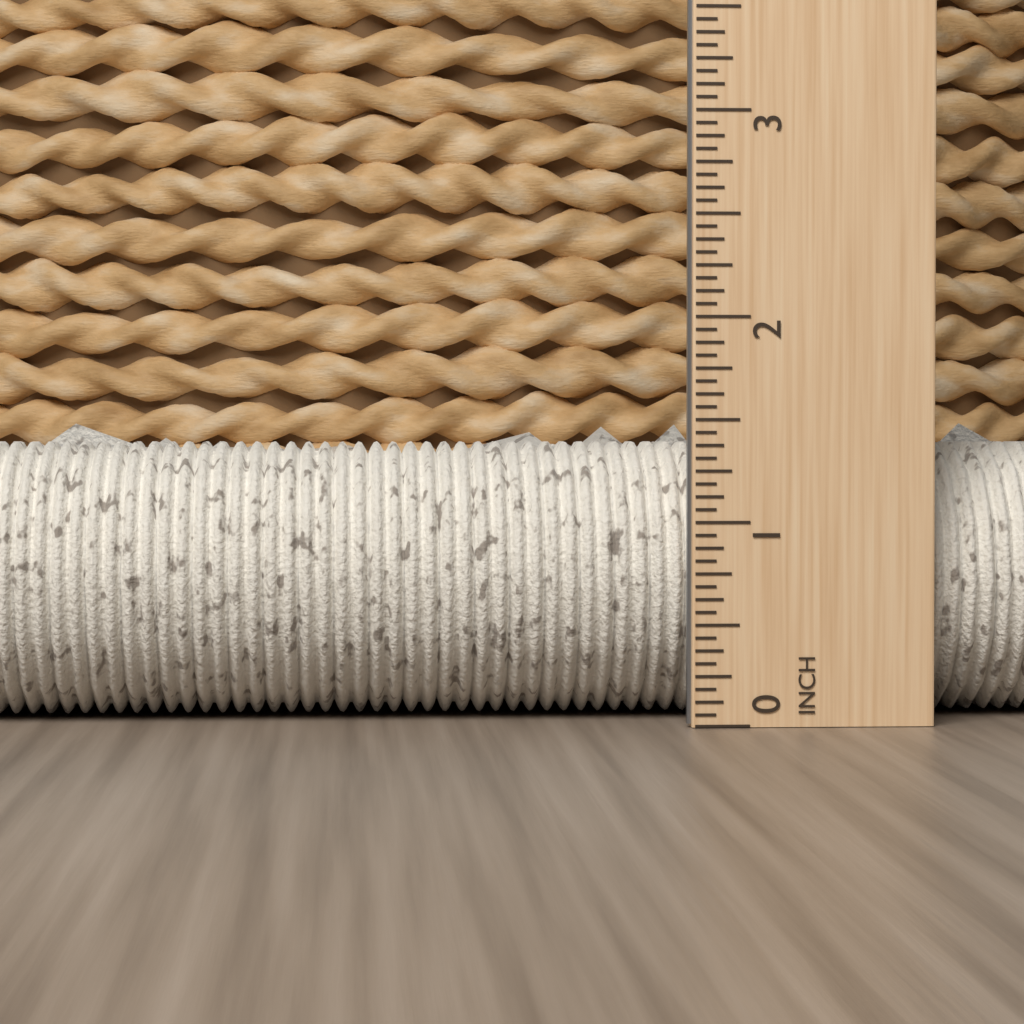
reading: 1.5000 inch
